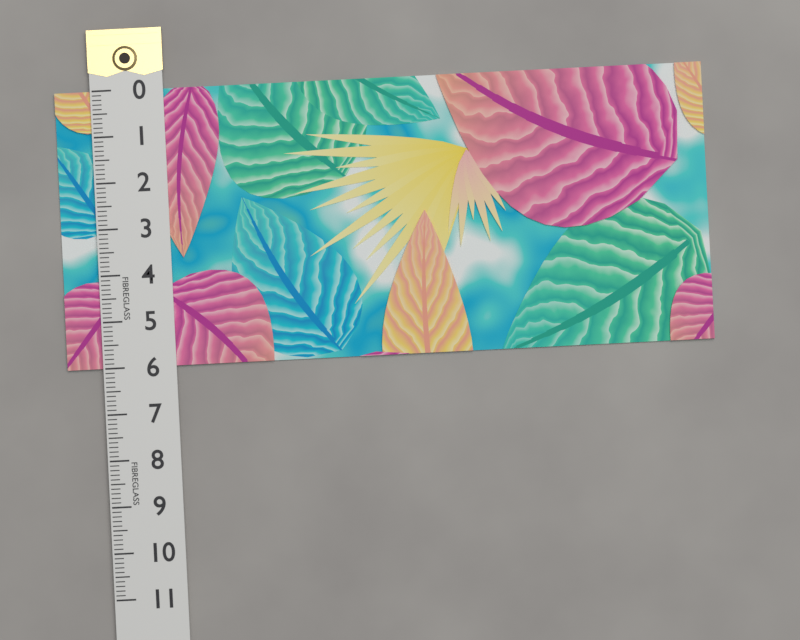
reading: 6.0 (no unit)
